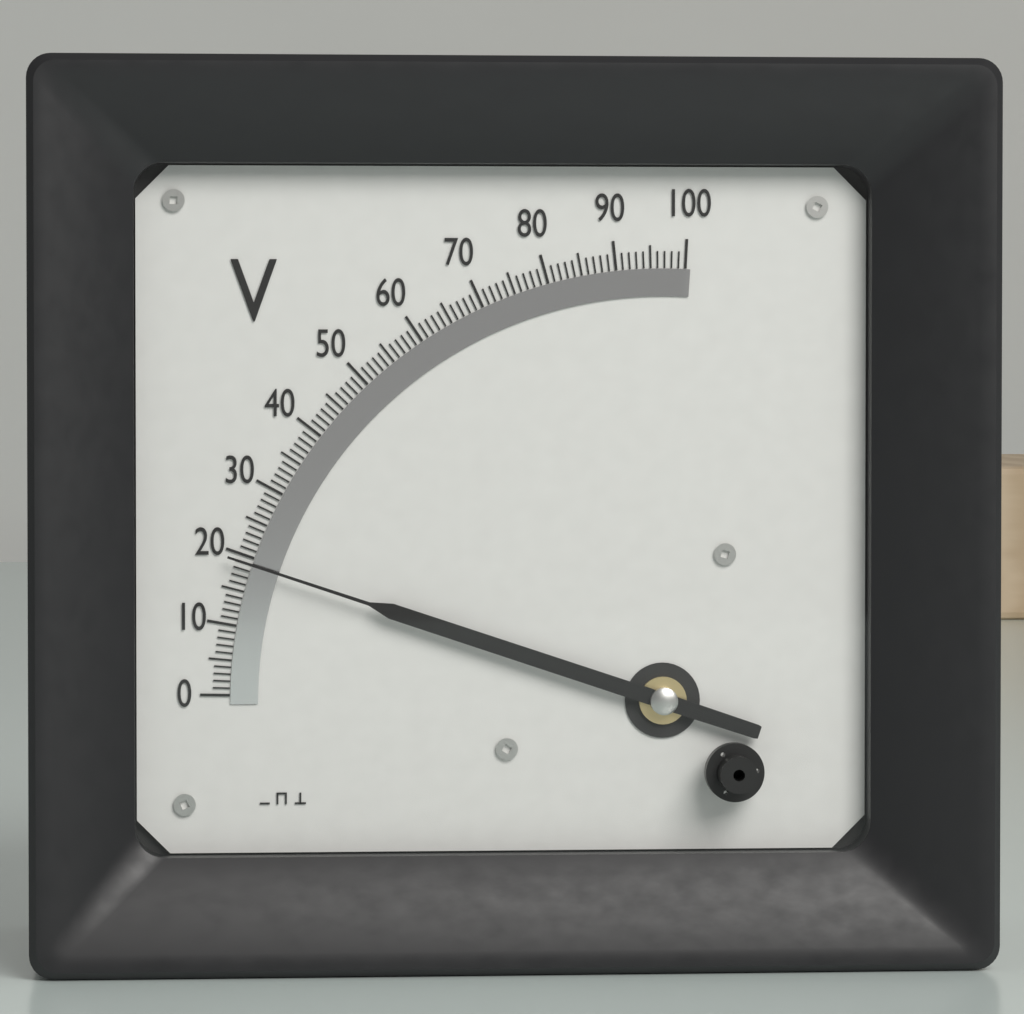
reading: 19 V
